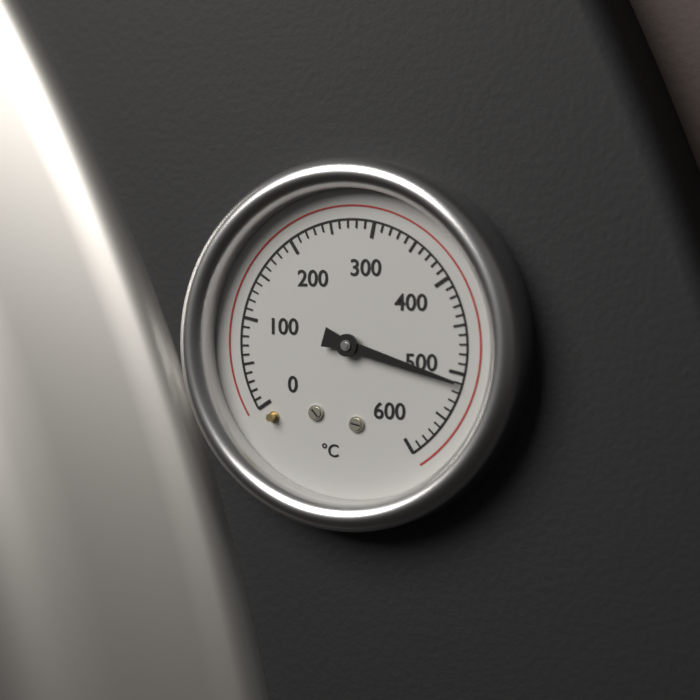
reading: 510 °C
